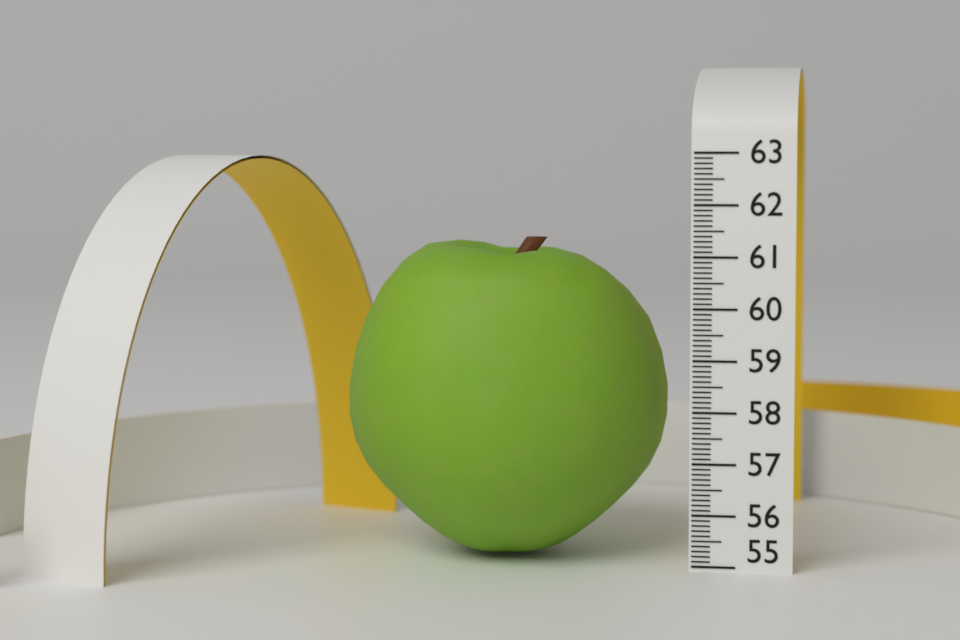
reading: 61.3 (no unit)
